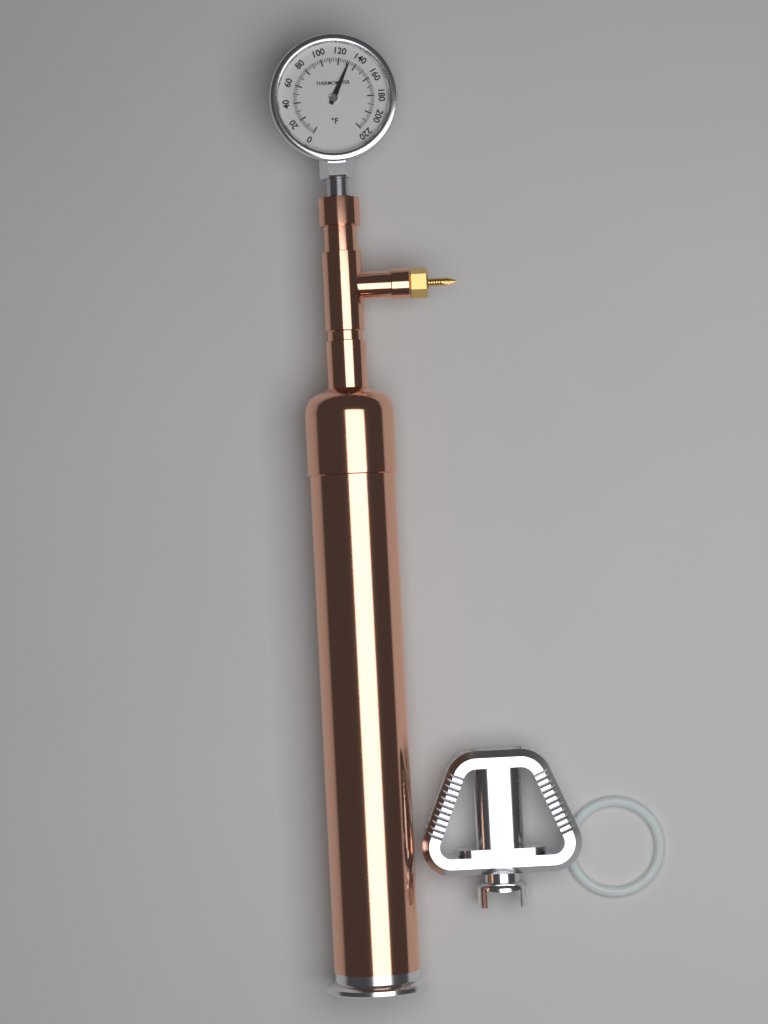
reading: 132 °F
